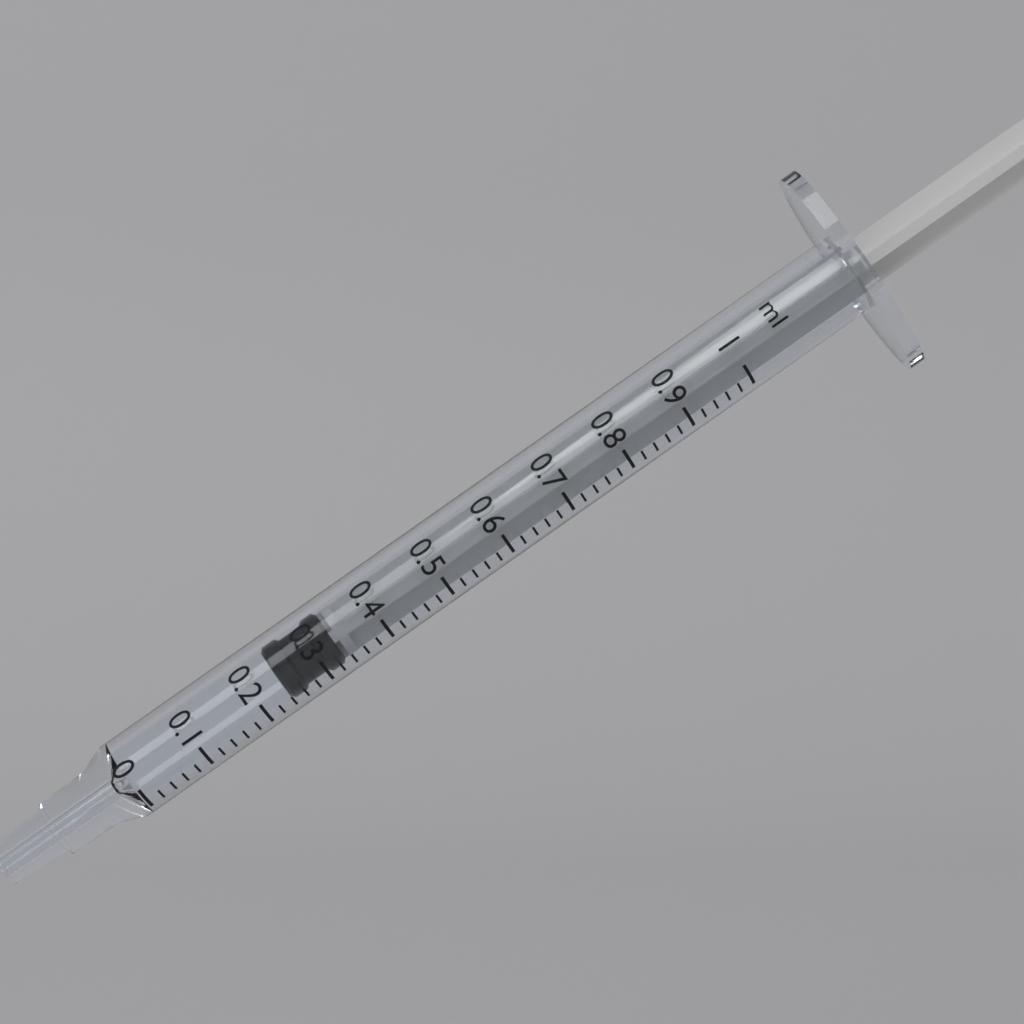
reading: 0.24 ml
